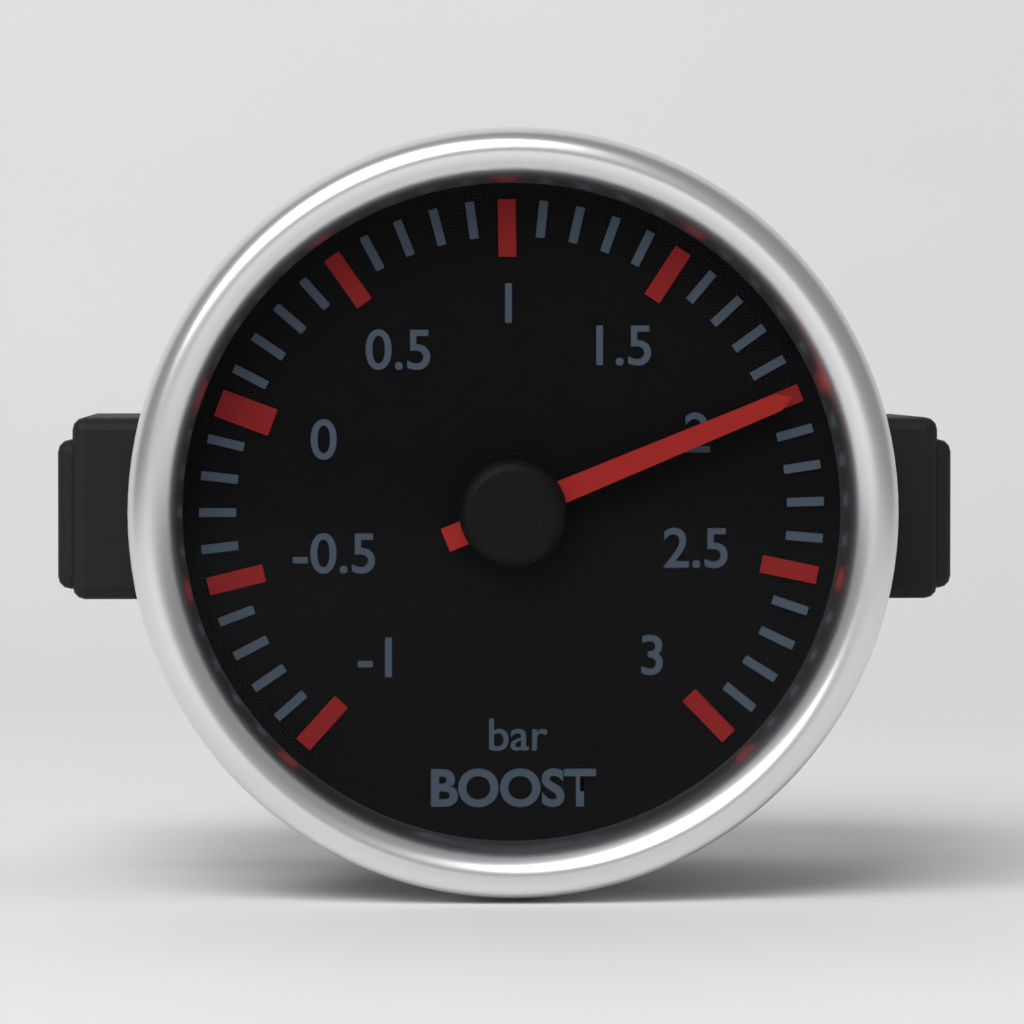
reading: 2.0 bar
